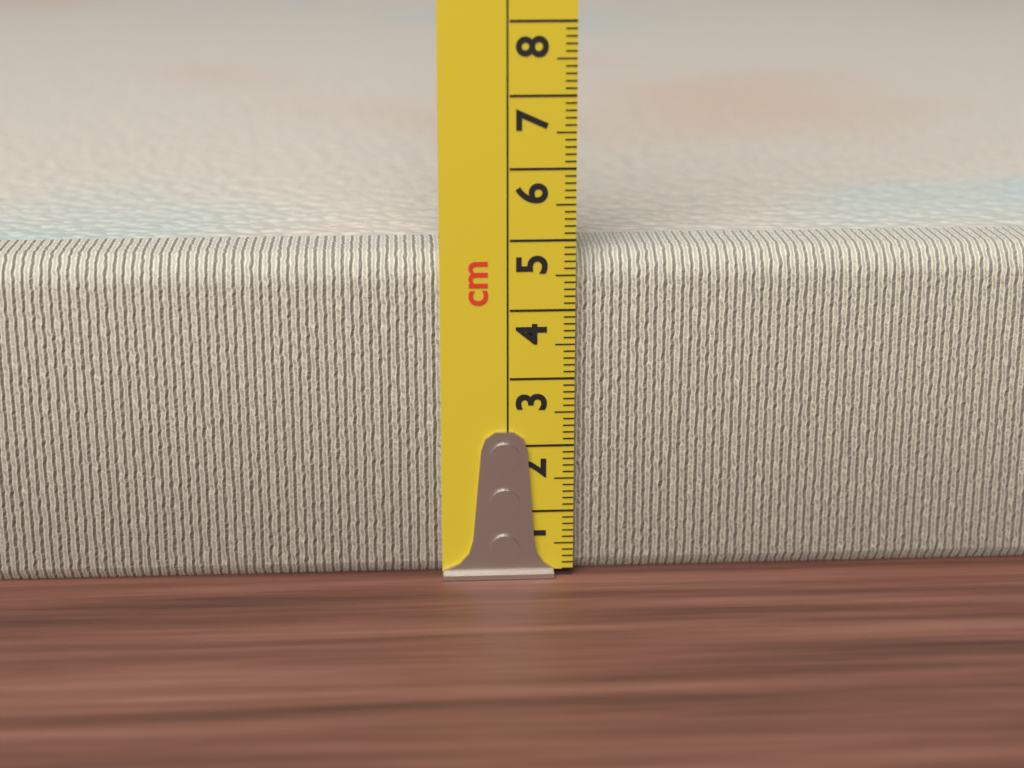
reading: 4.8 cm
